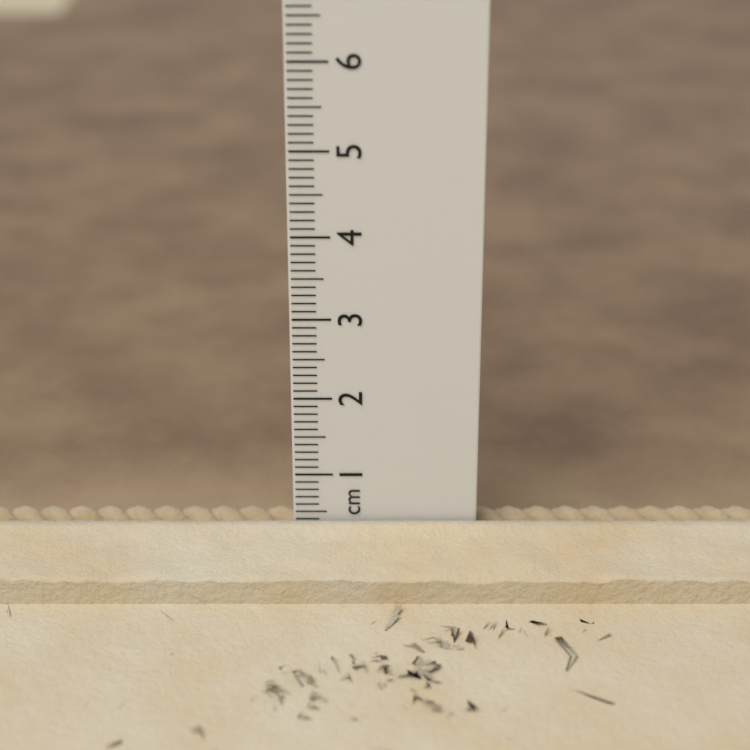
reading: 0.4 cm
